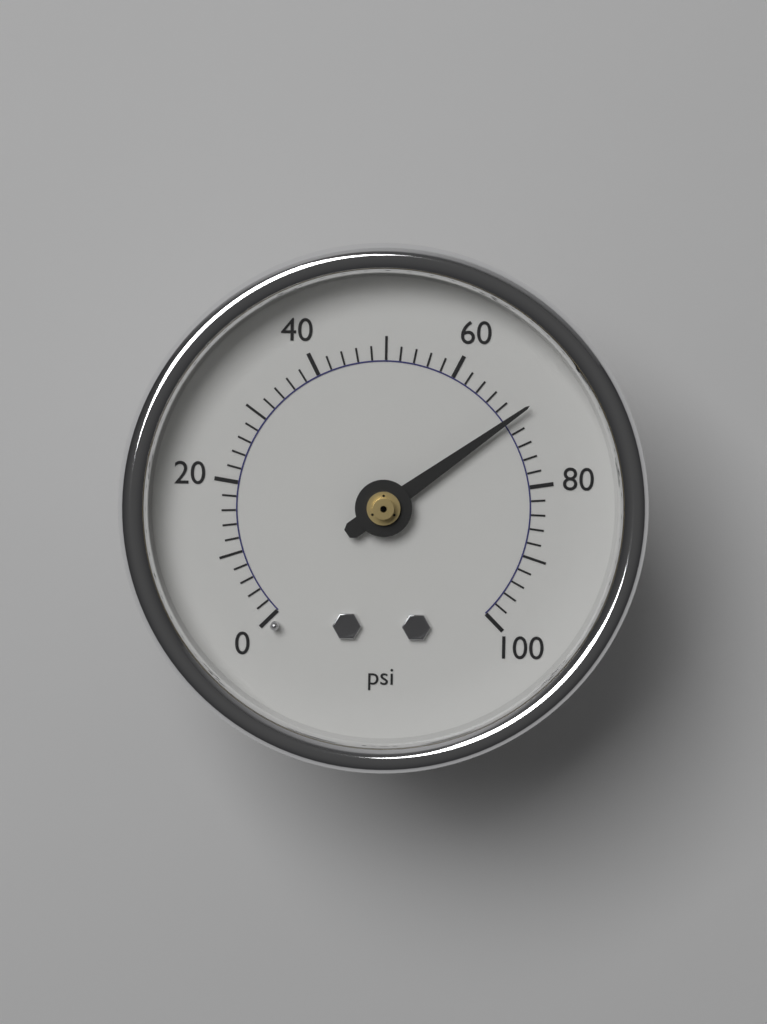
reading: 70 psi
